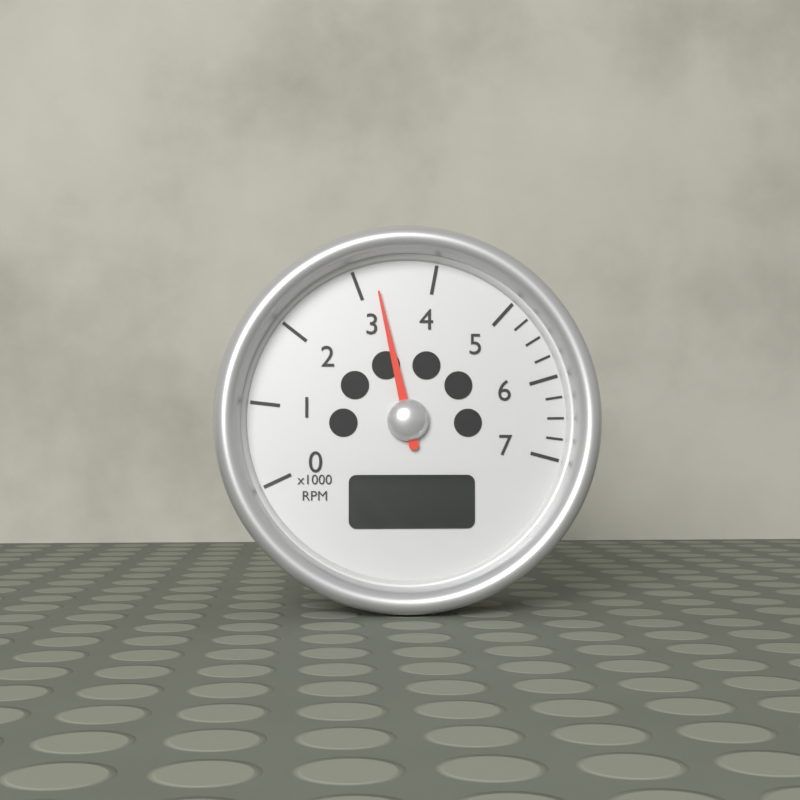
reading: 3.25 x1000 RPM
